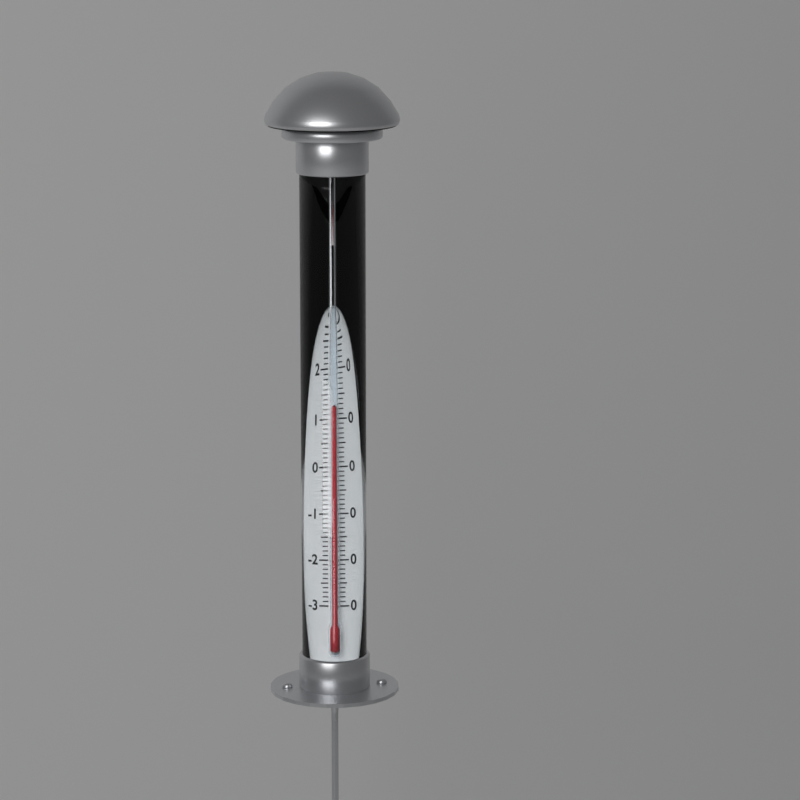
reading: 13 °C
